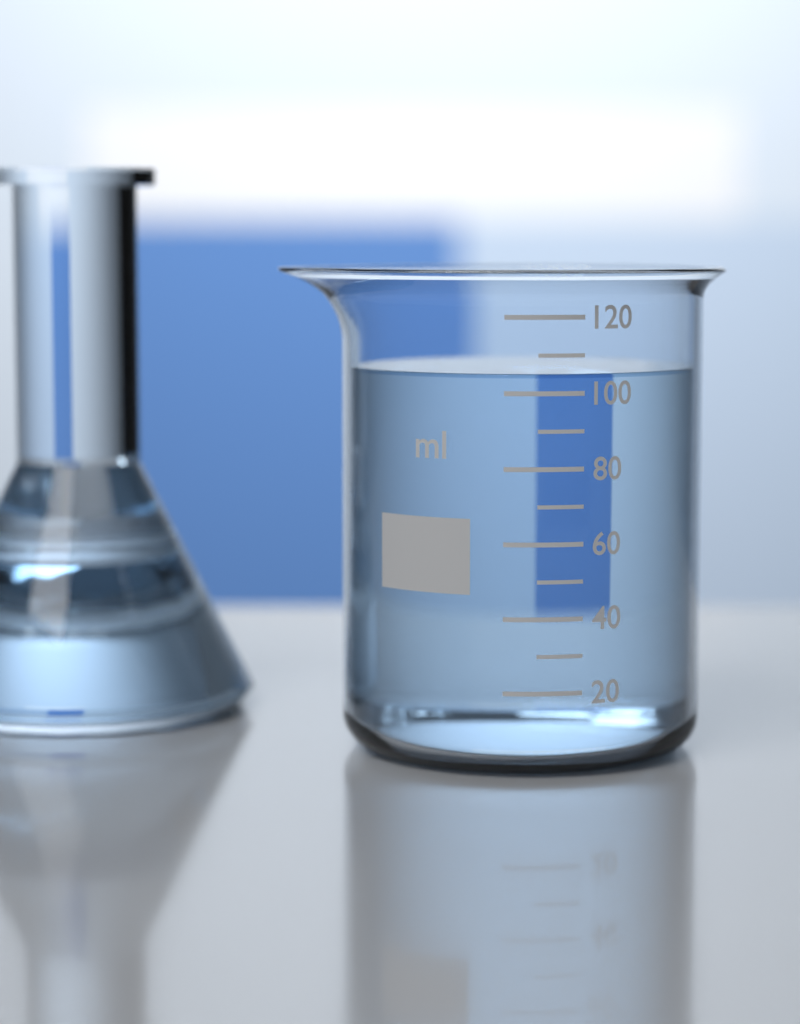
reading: 105 ml
